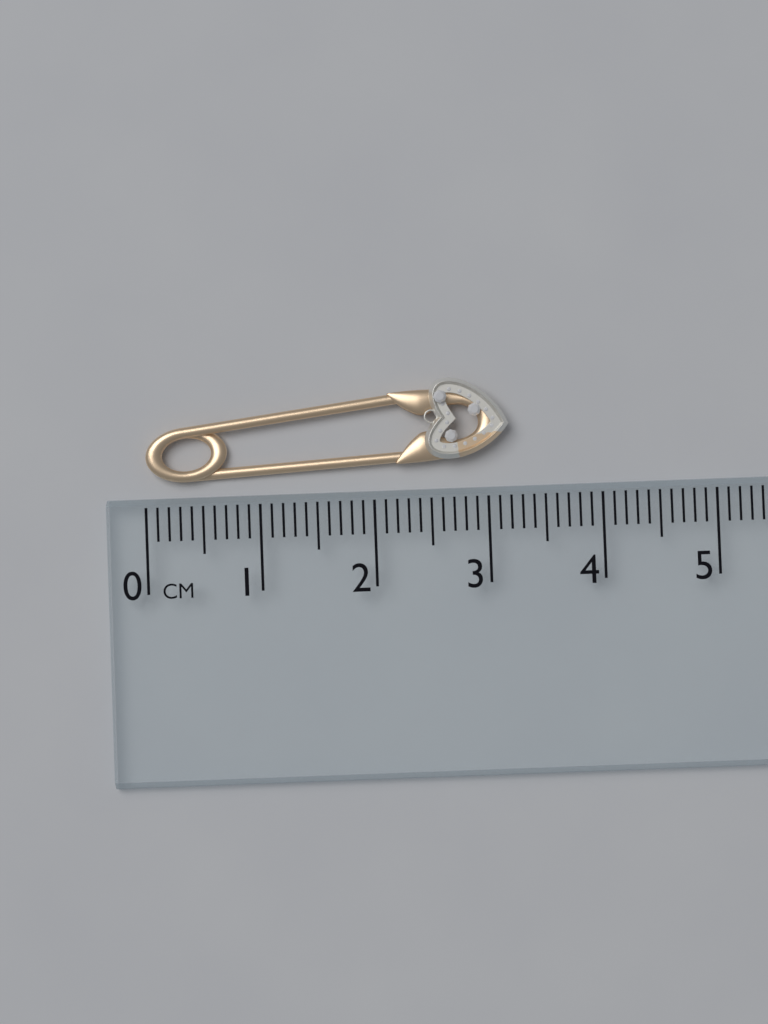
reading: 3.2 cm
